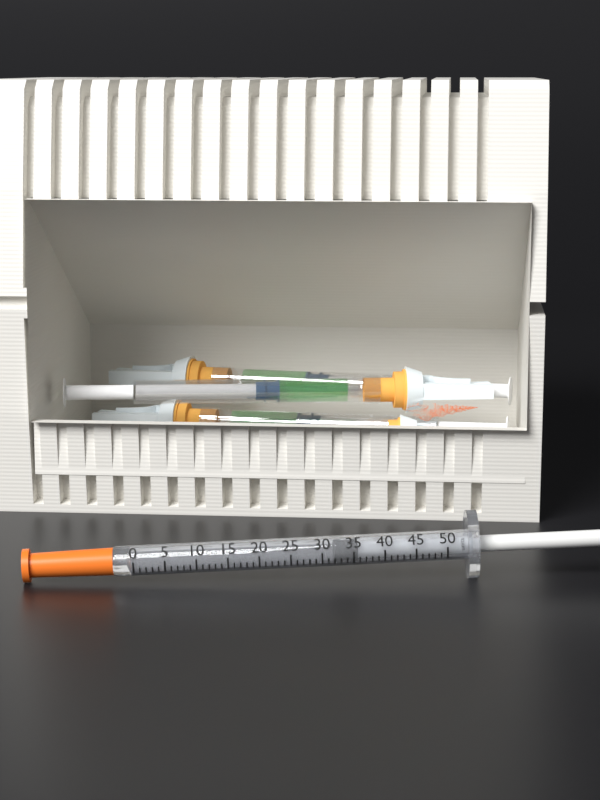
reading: 32 units
